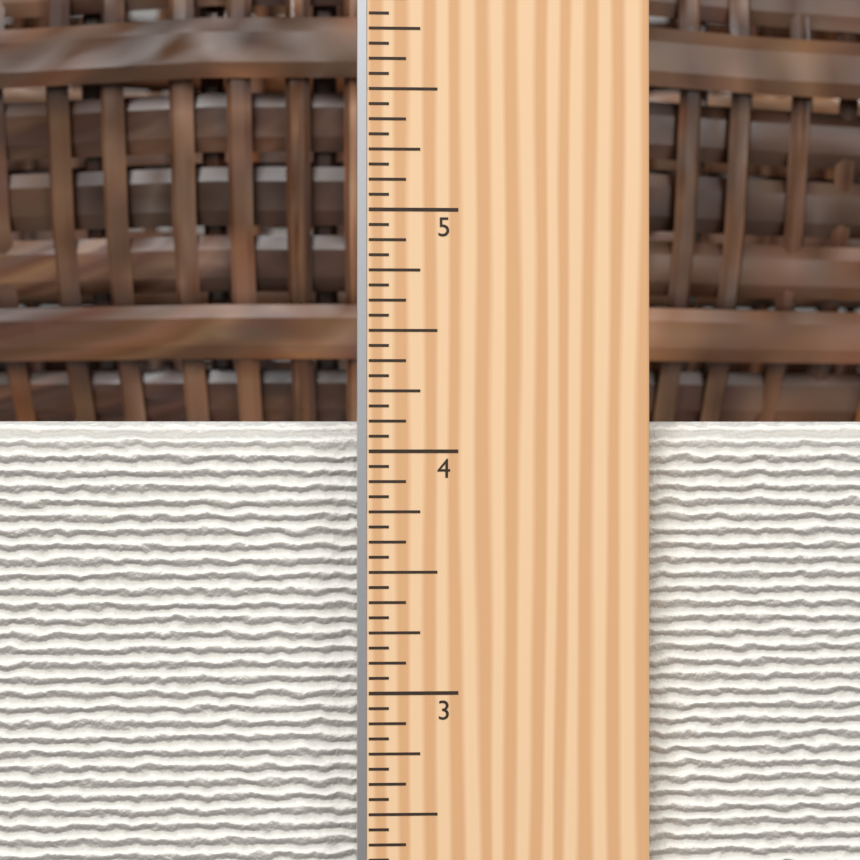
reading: 4.1250 in
